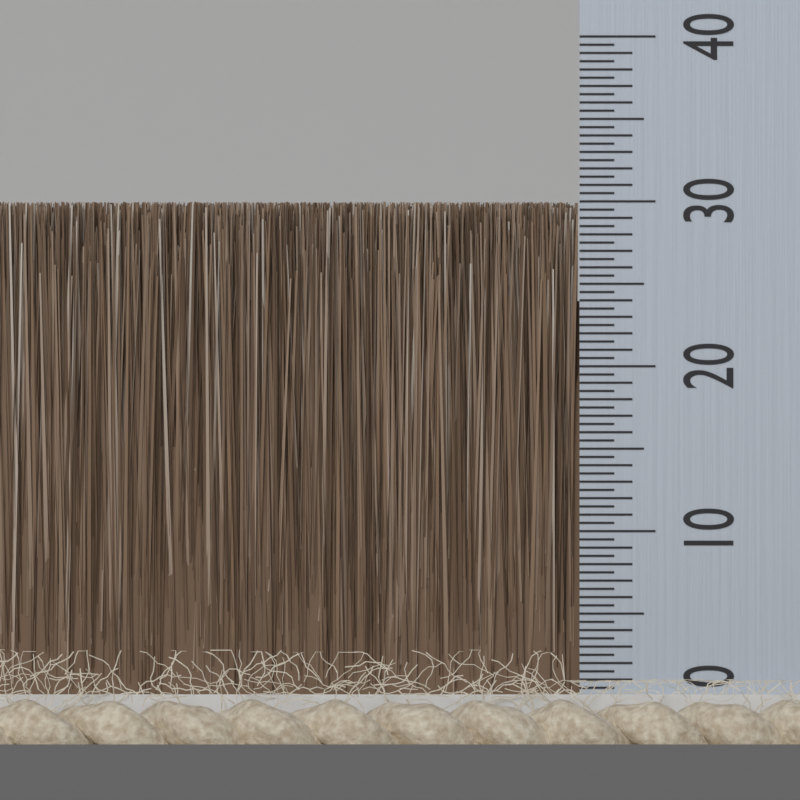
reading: 30.0 (no unit)
